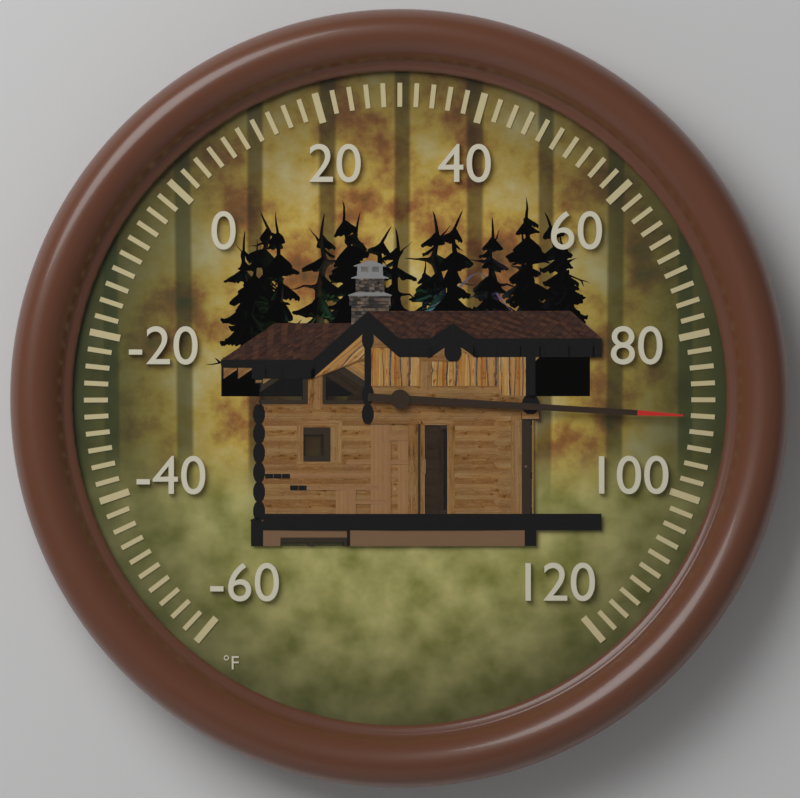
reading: 90 °F
